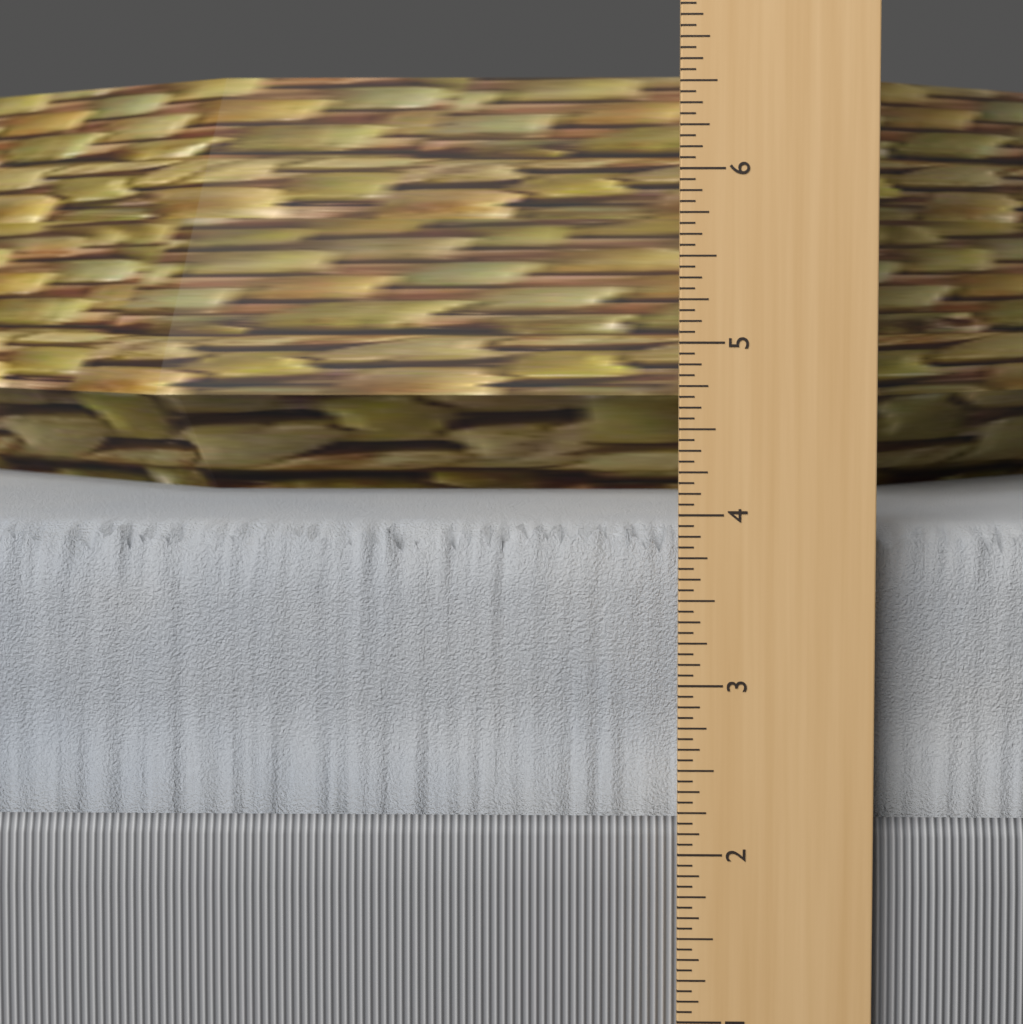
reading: 3.8750 in
